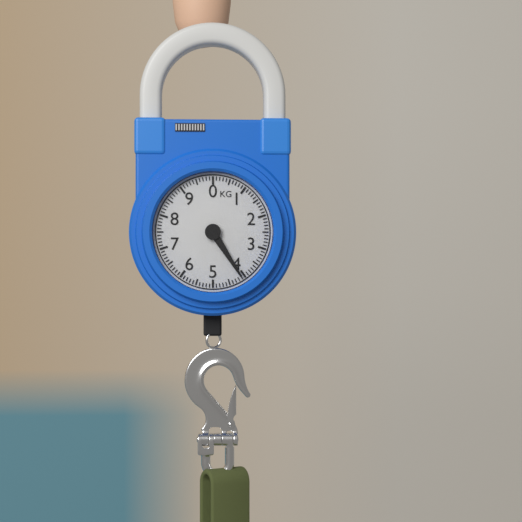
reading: 4.1 kg
